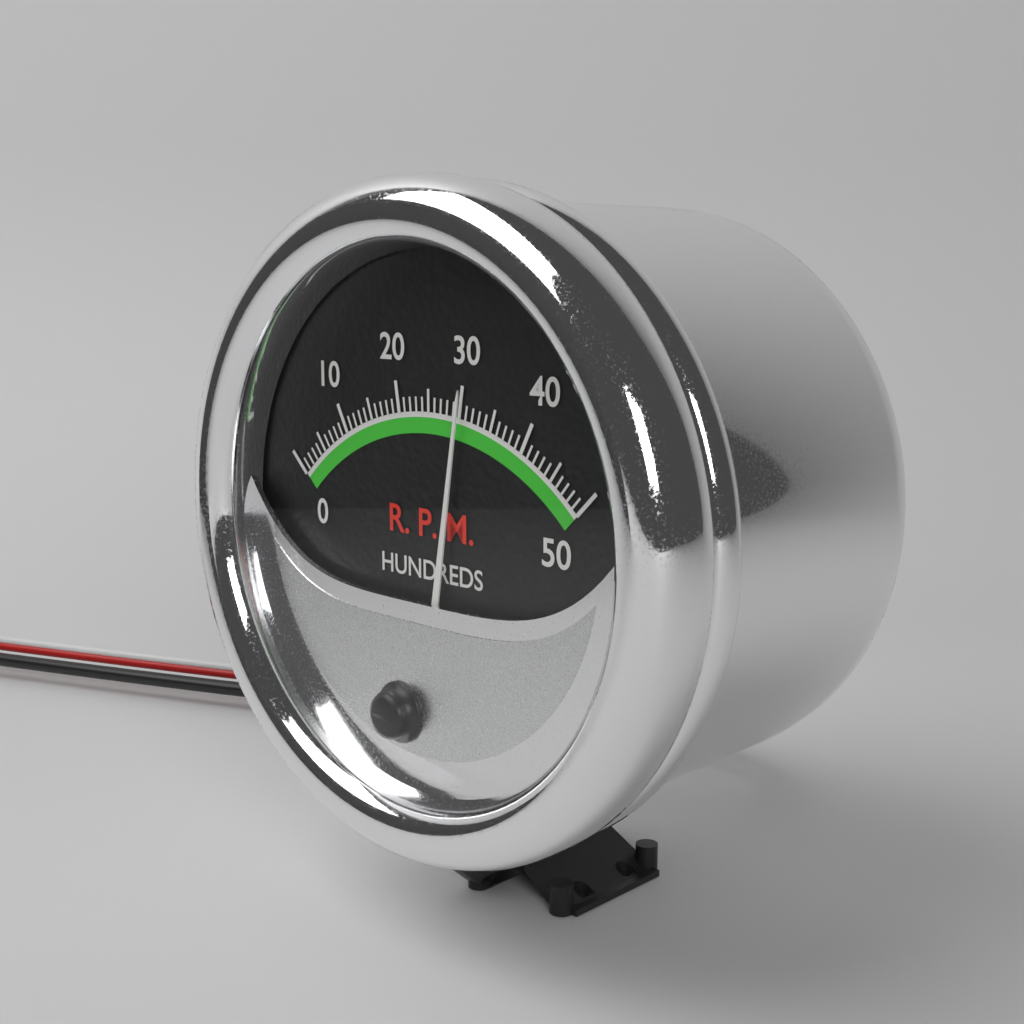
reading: 30 RPM x100
